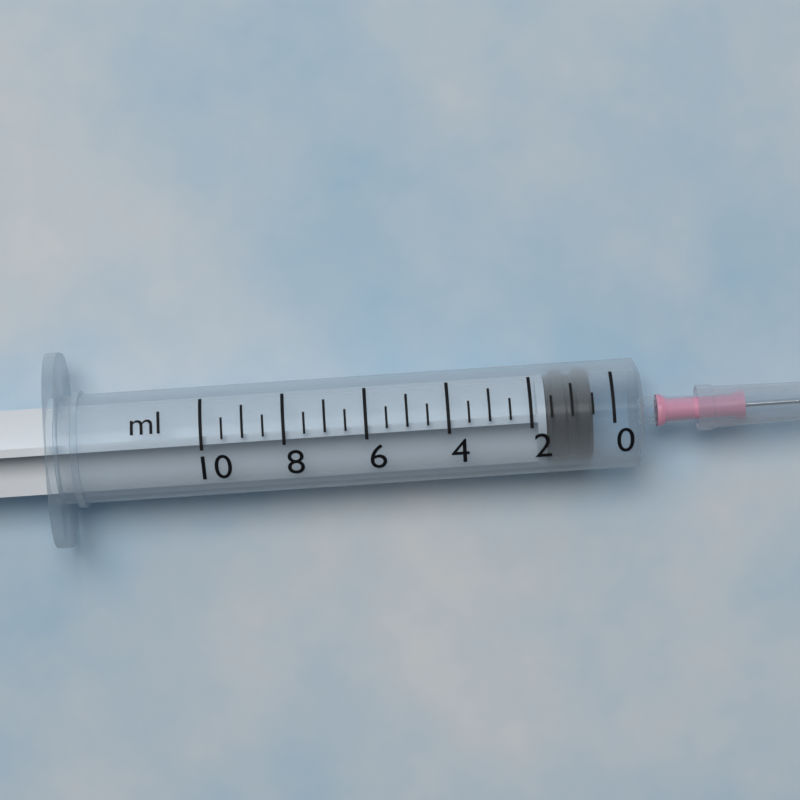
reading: 0.5 ml
